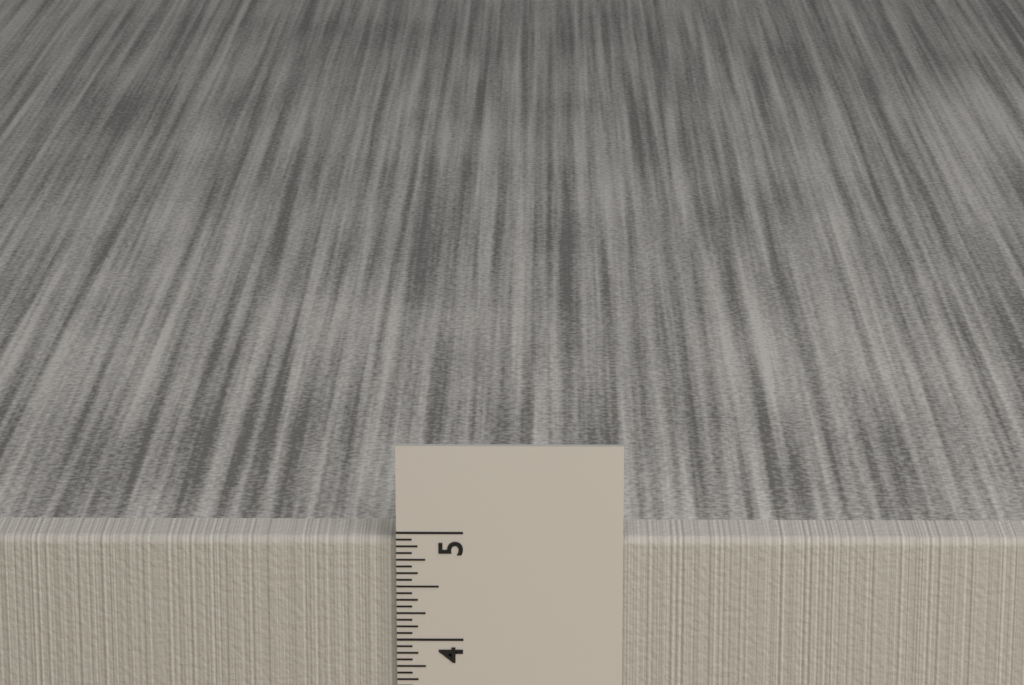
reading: 4.9375 in
